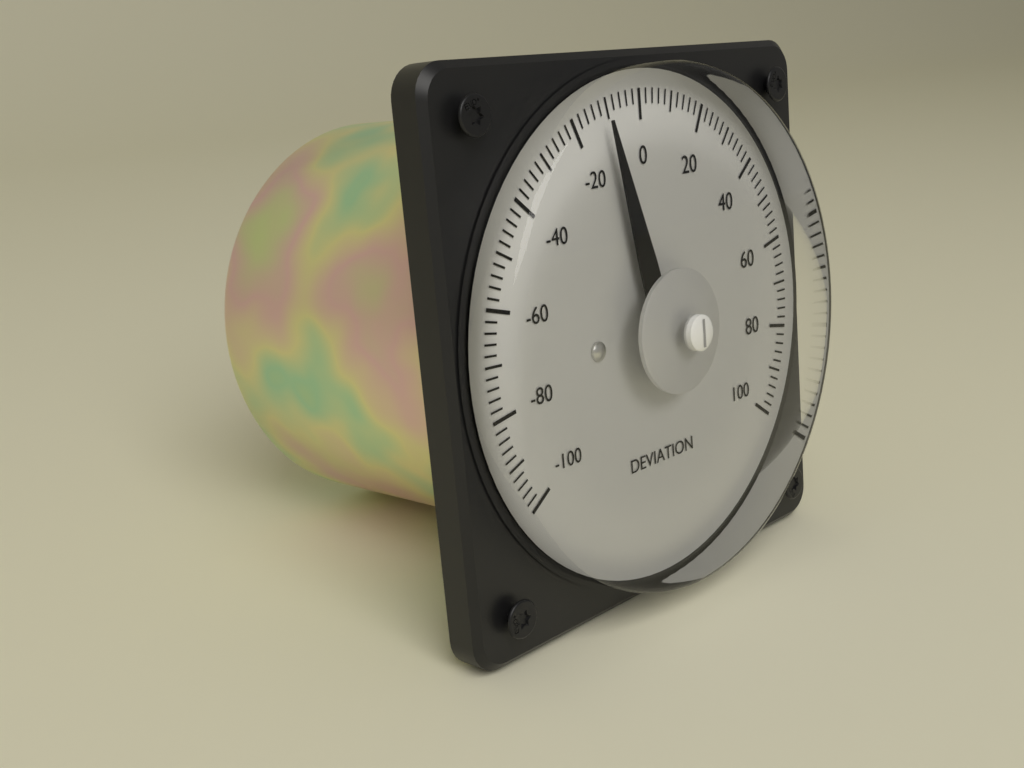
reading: -12 (no unit)
